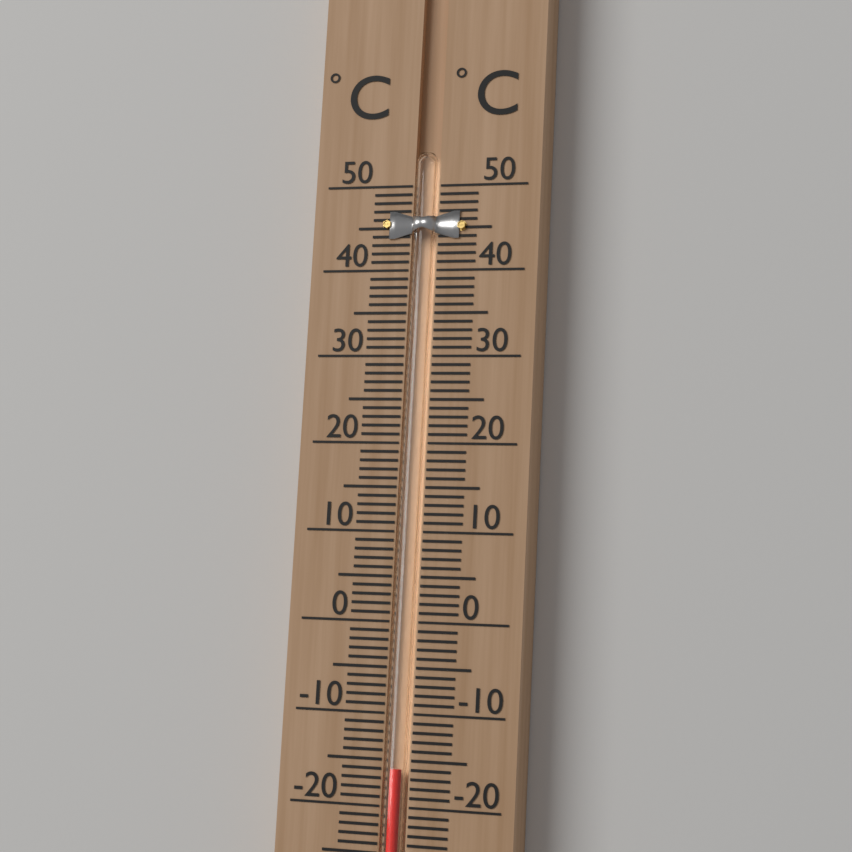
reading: -16 °C
